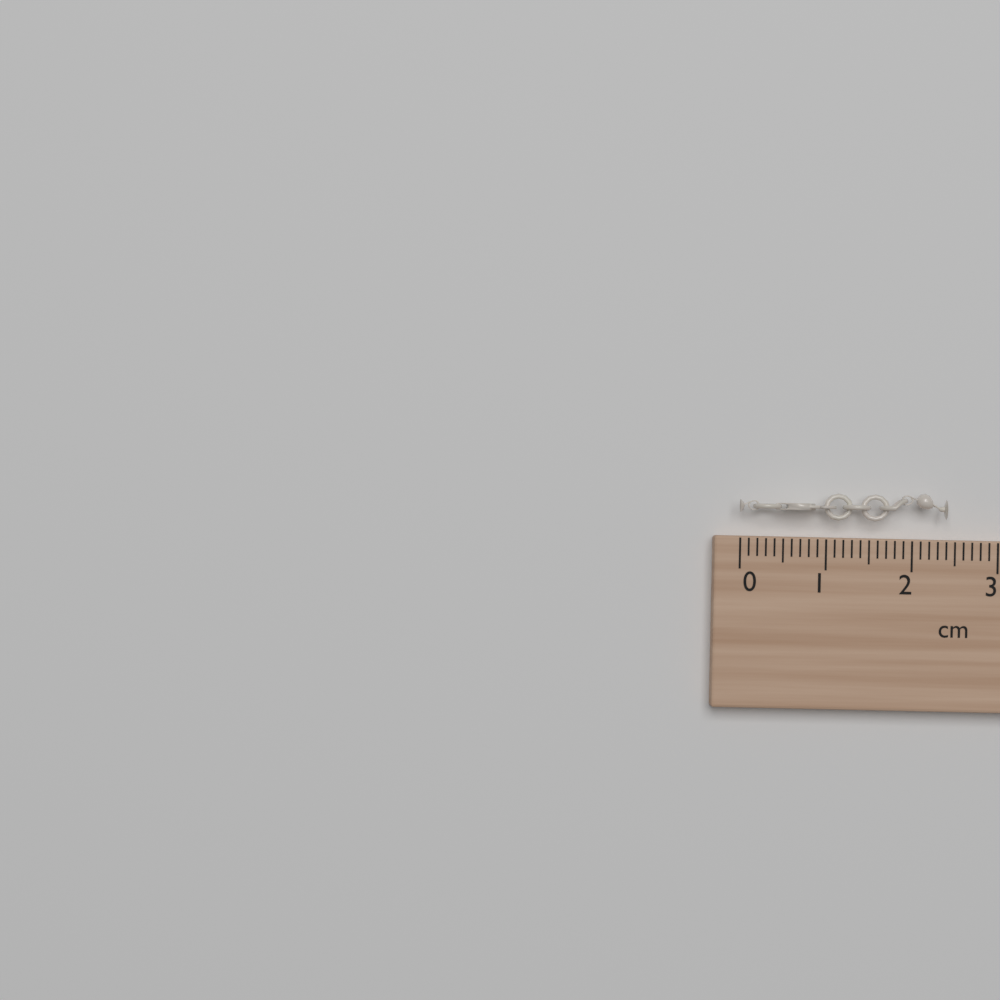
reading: 2.4 cm
